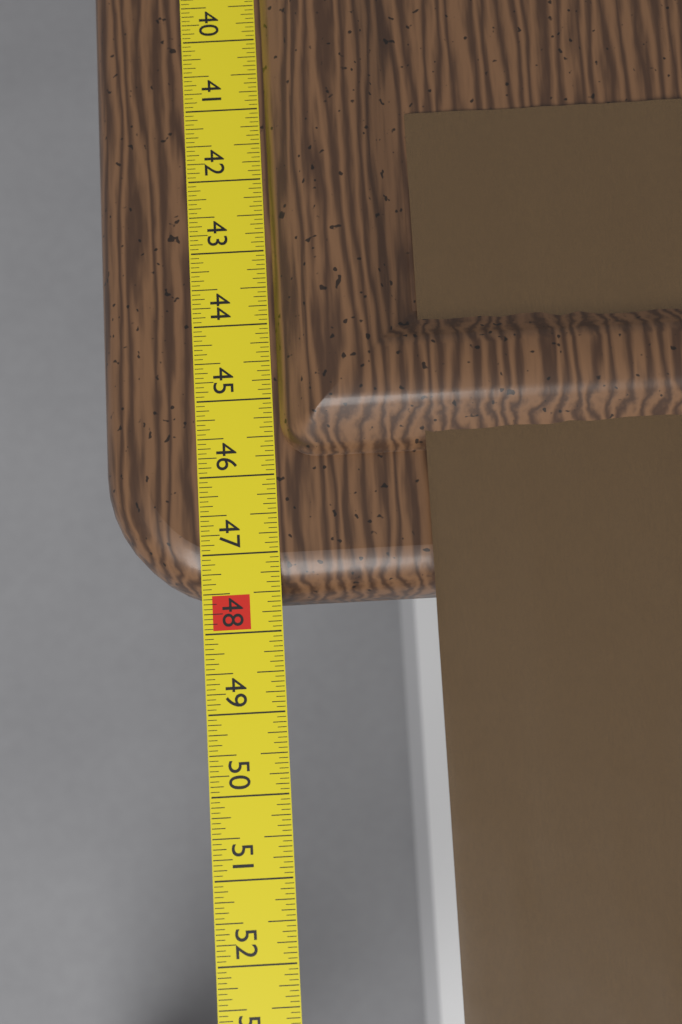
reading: 47.5625 in
